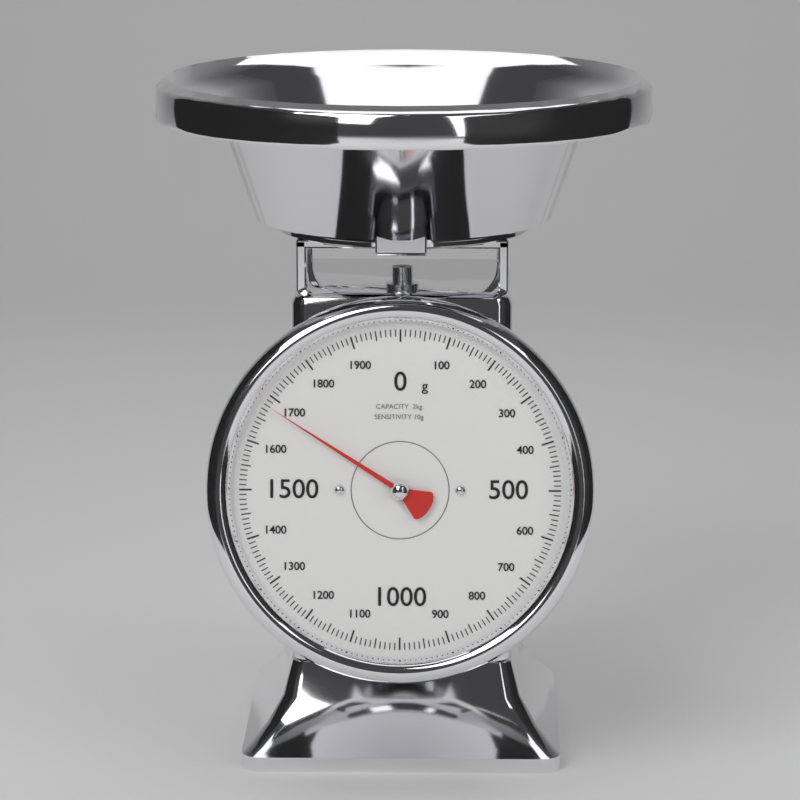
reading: 1680 g
